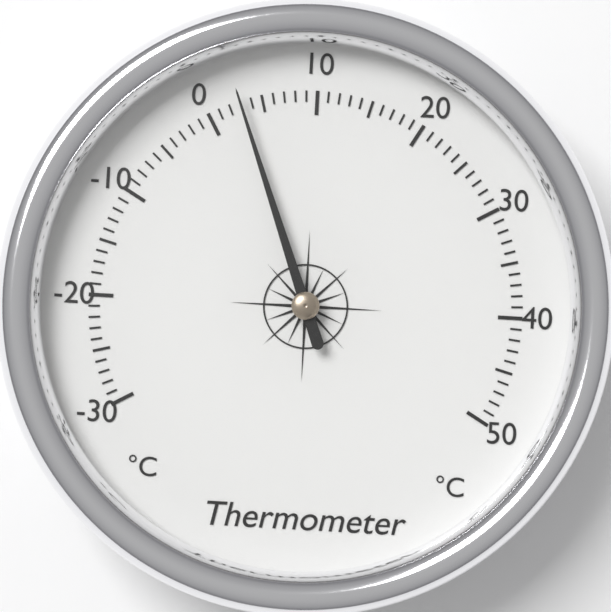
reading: 3 °C
